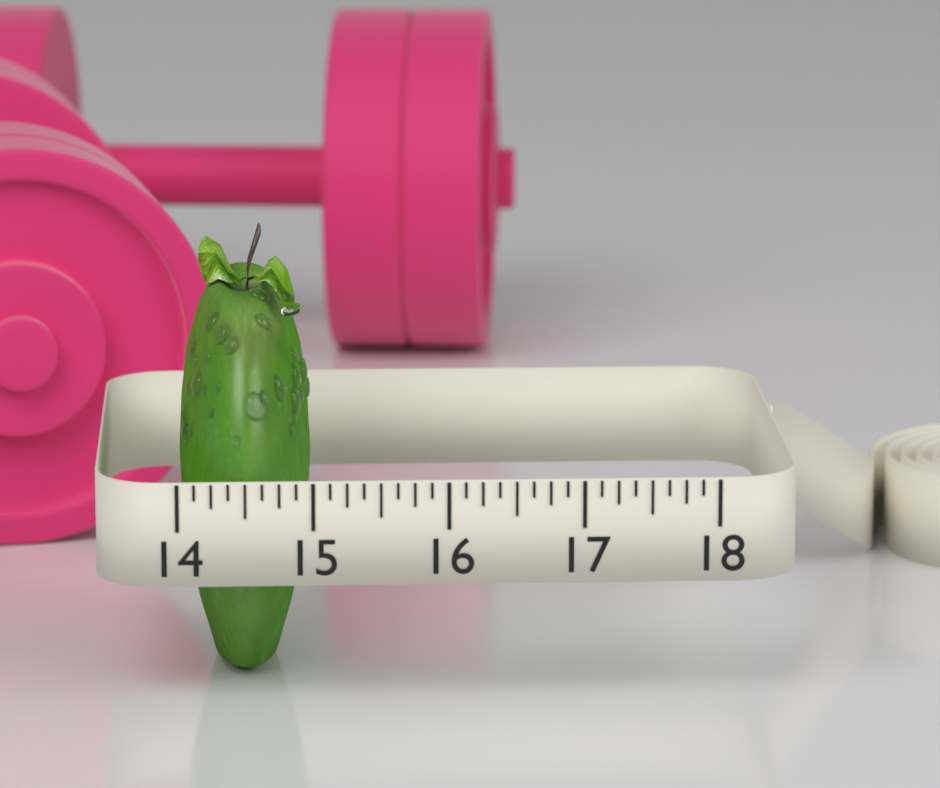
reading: 15.000 (no unit)
